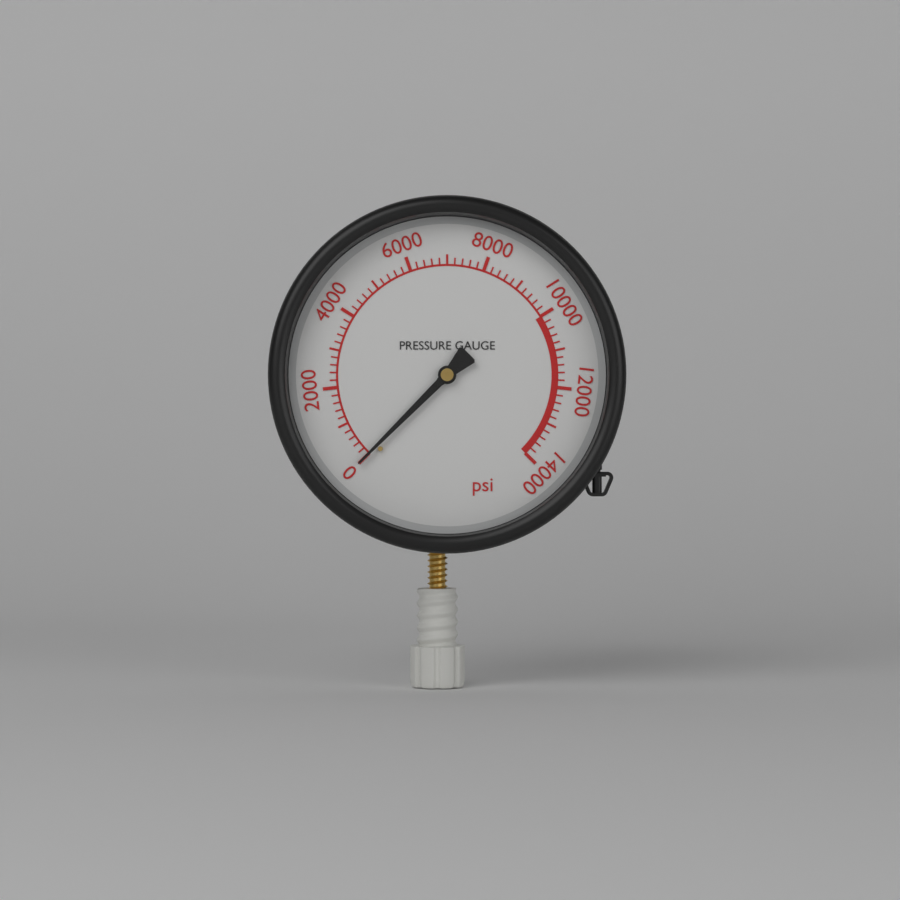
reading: 0 psi
